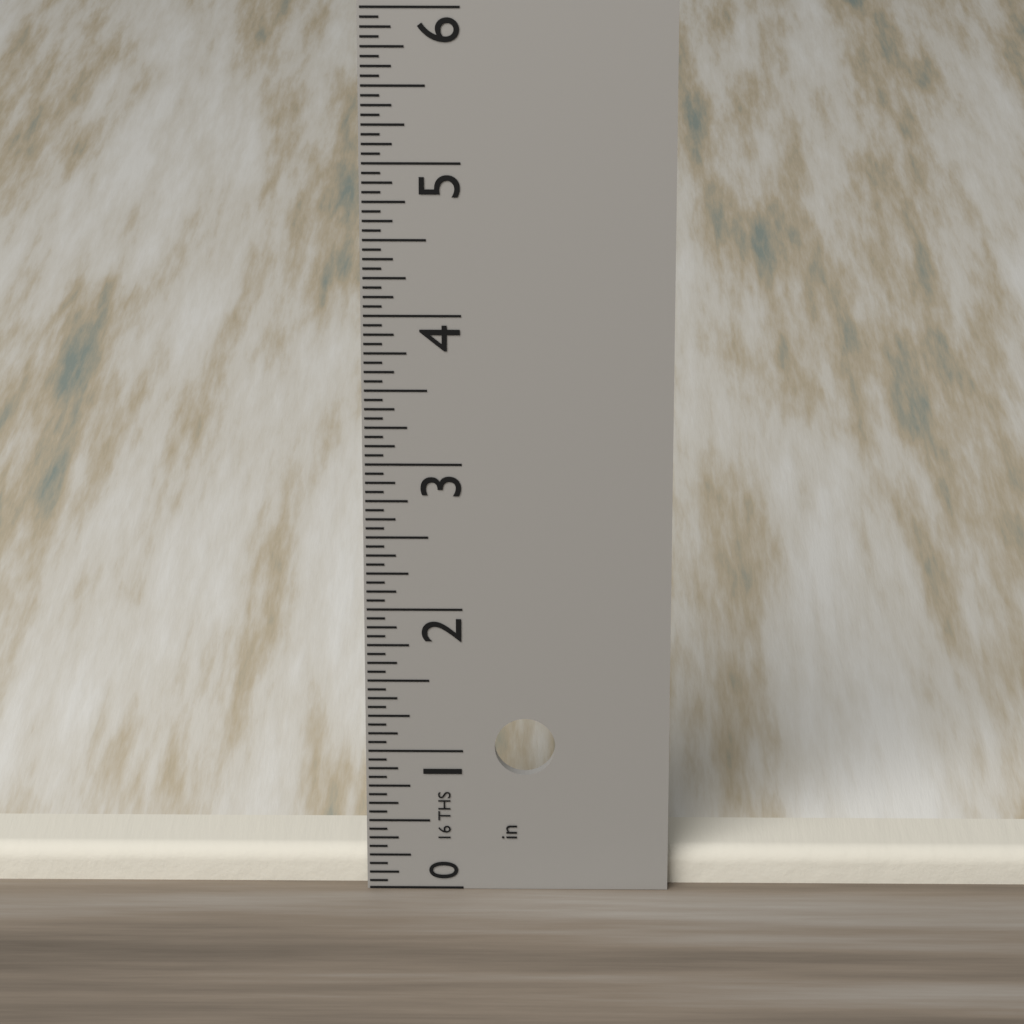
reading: 0.2500 in
